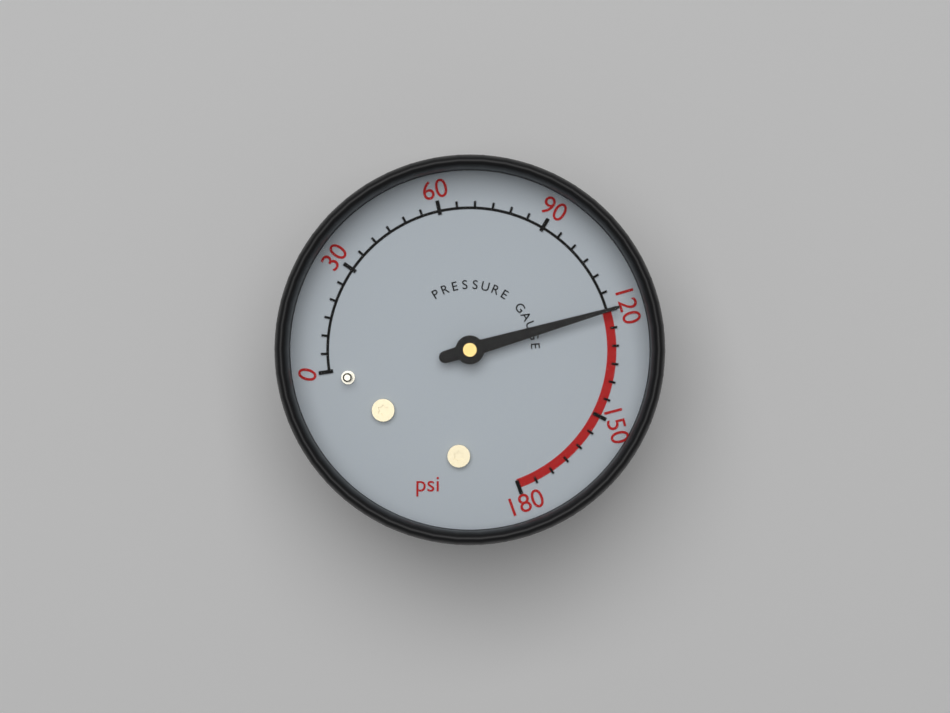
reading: 120 psi
